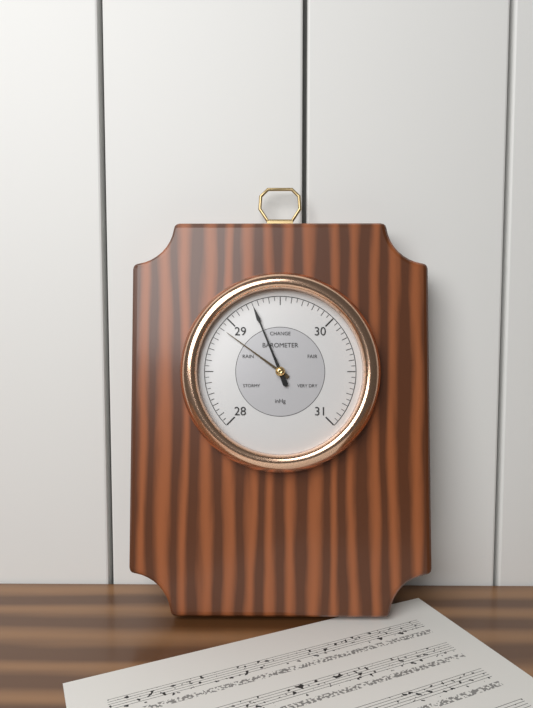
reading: 29.25 inHg
